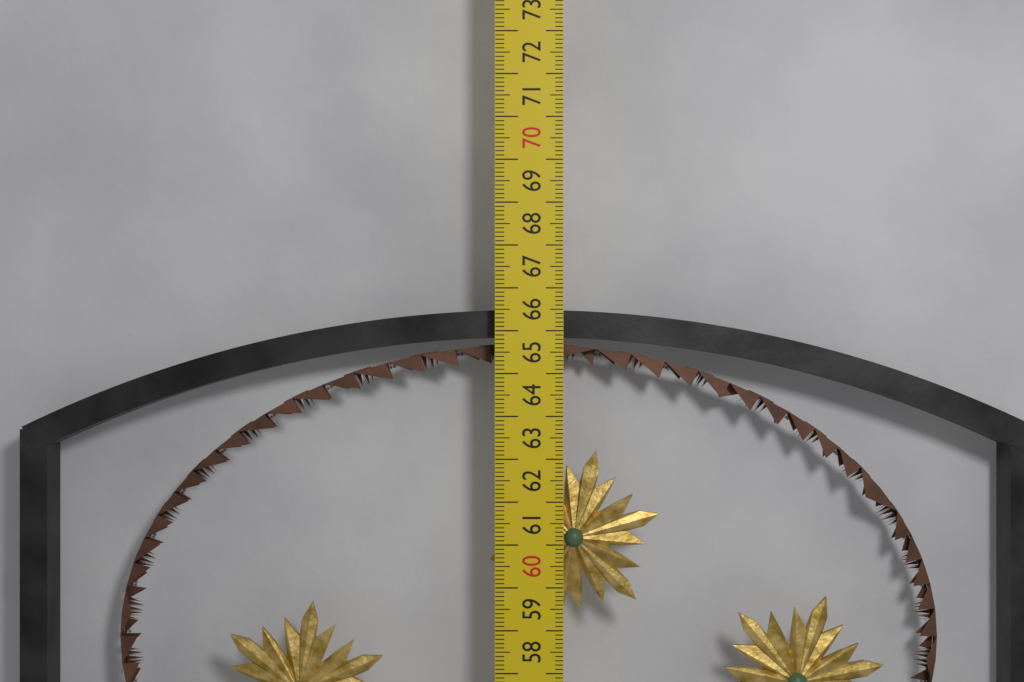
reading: 65.5 cm
